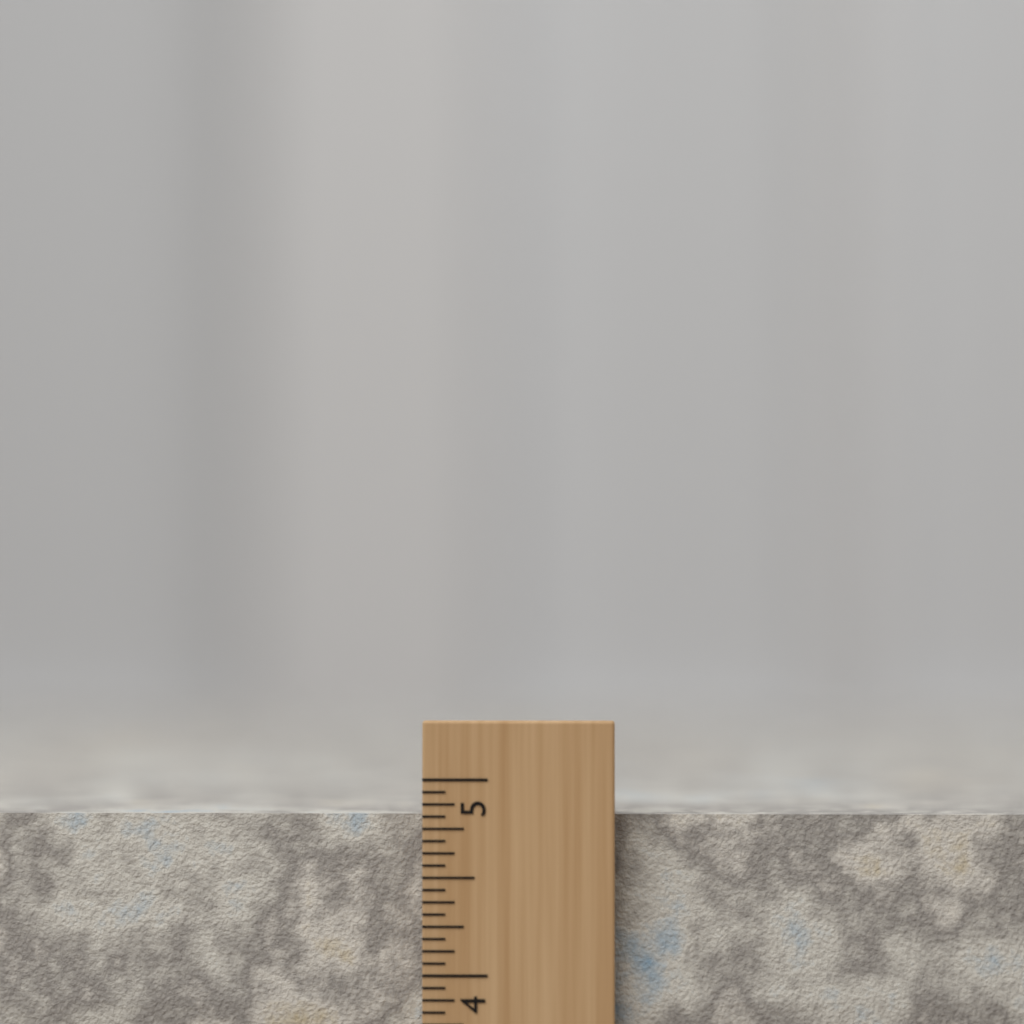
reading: 4.8125 inch
